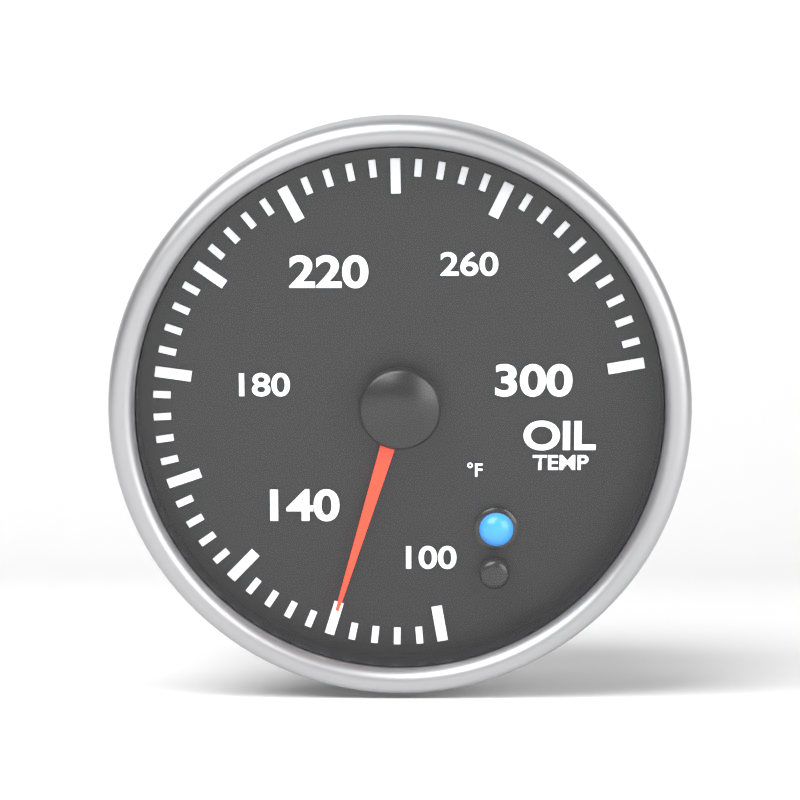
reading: 120 °F
